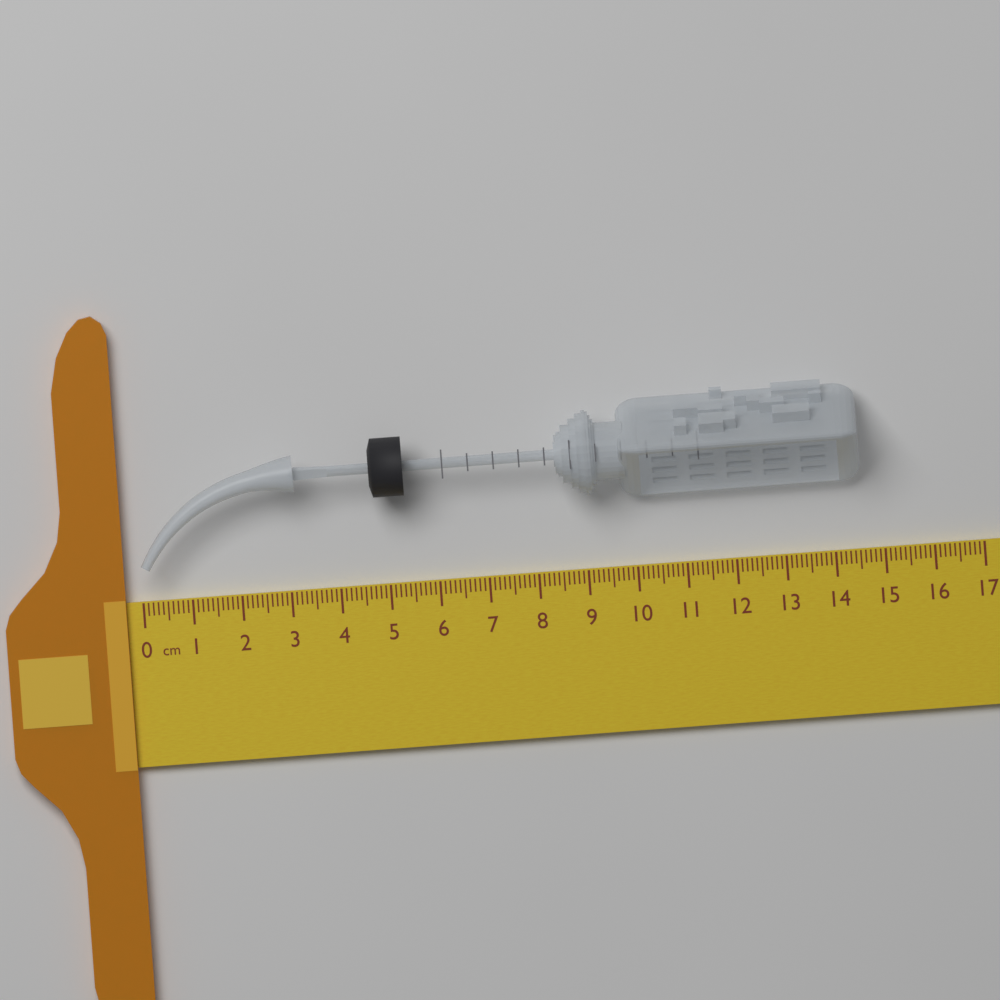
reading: 14.6 cm
